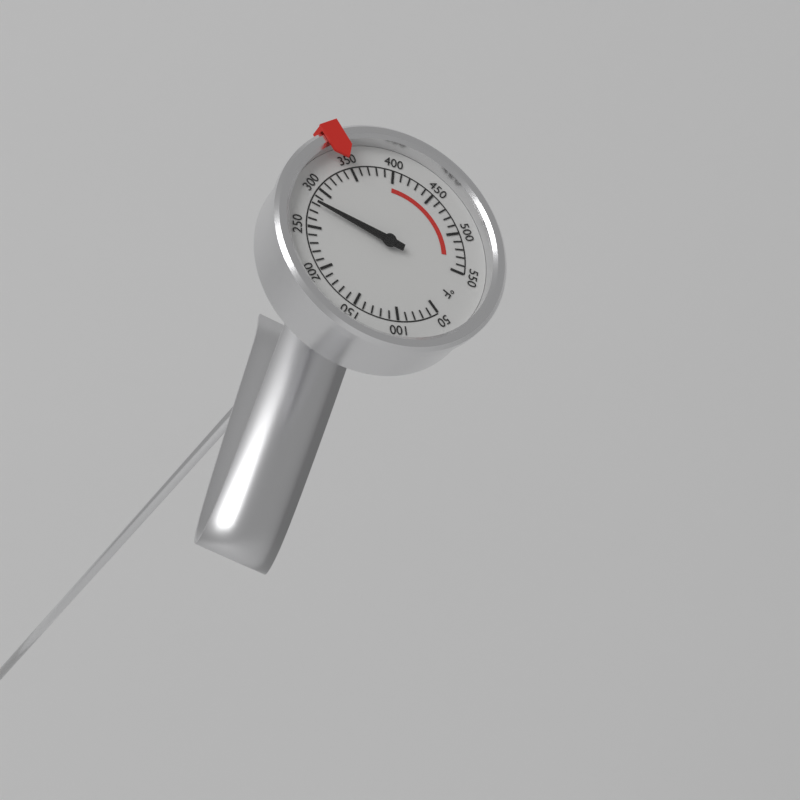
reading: 280 °F
